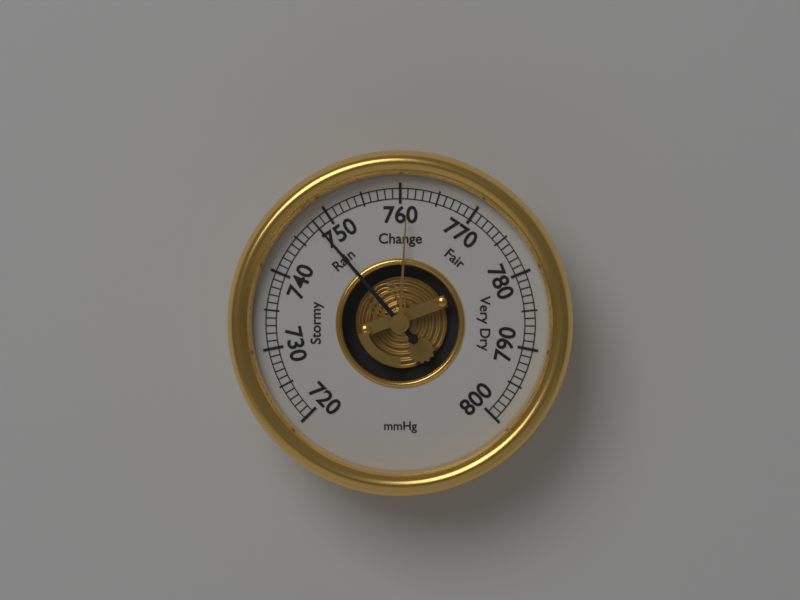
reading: 748 mmHg
